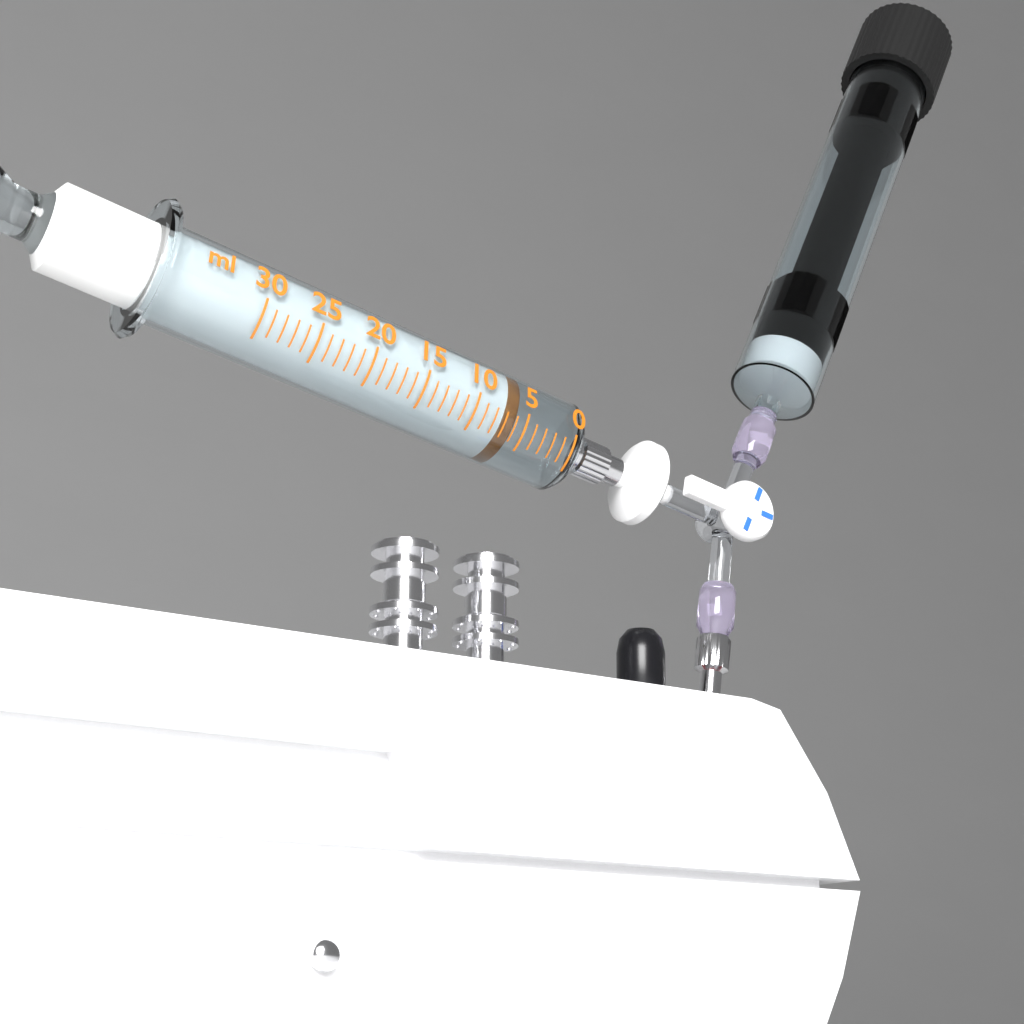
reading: 6 ml
